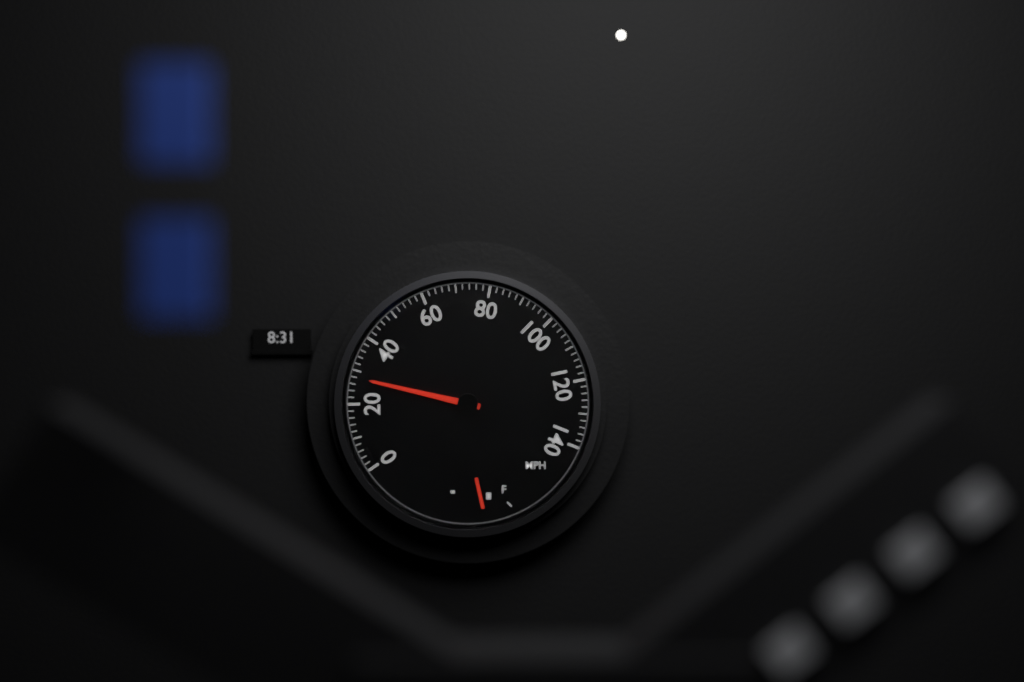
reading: 28 mph
